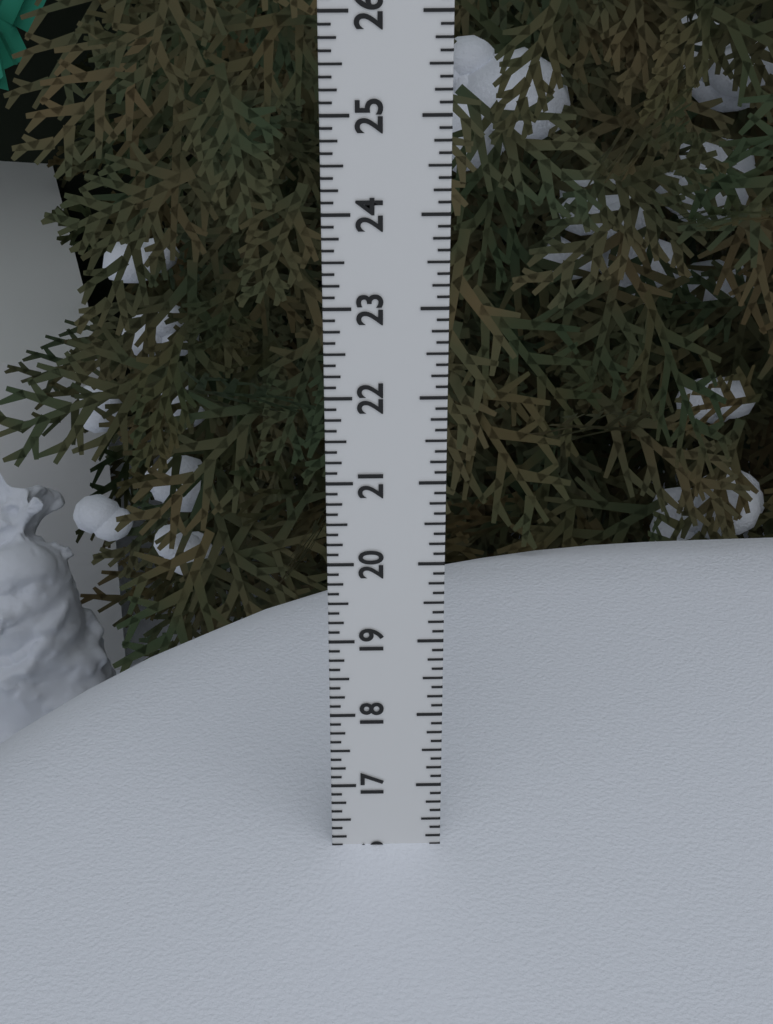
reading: 16.125 (no unit)
